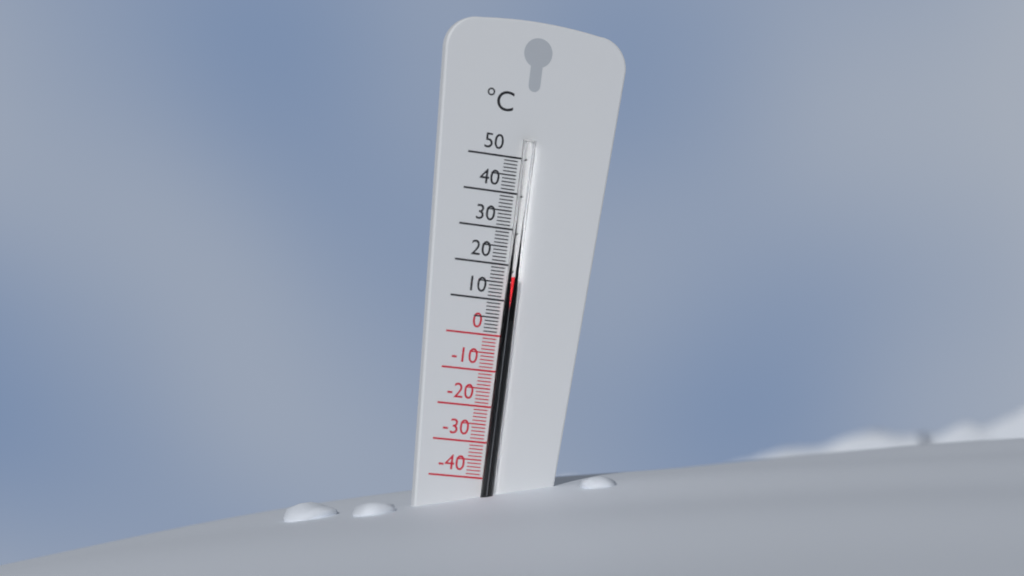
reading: 17 °C
